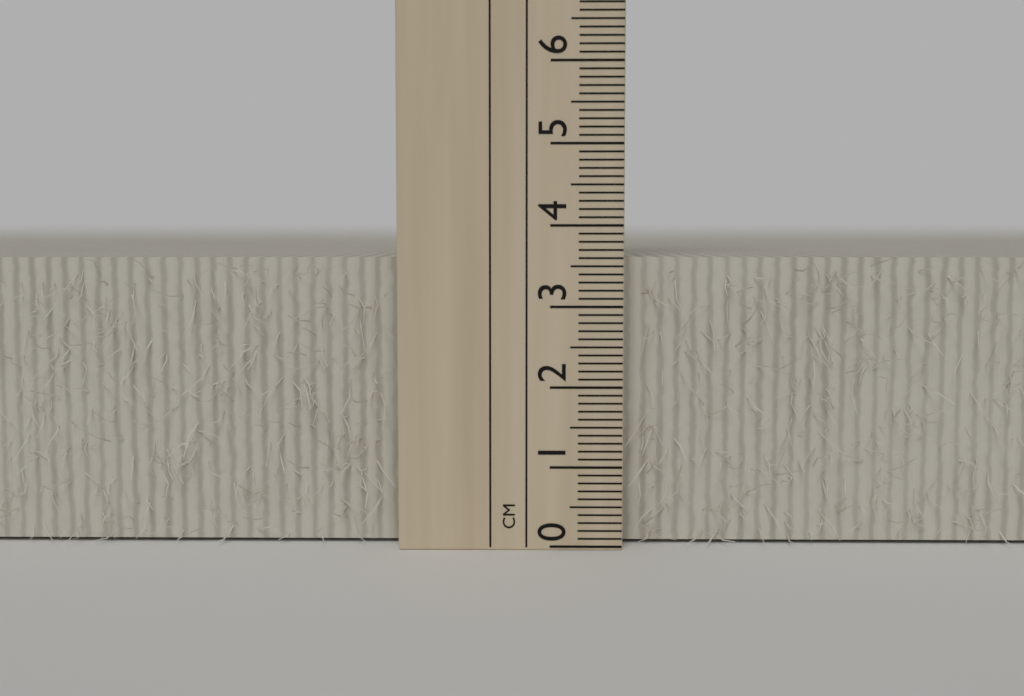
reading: 3.6 cm
